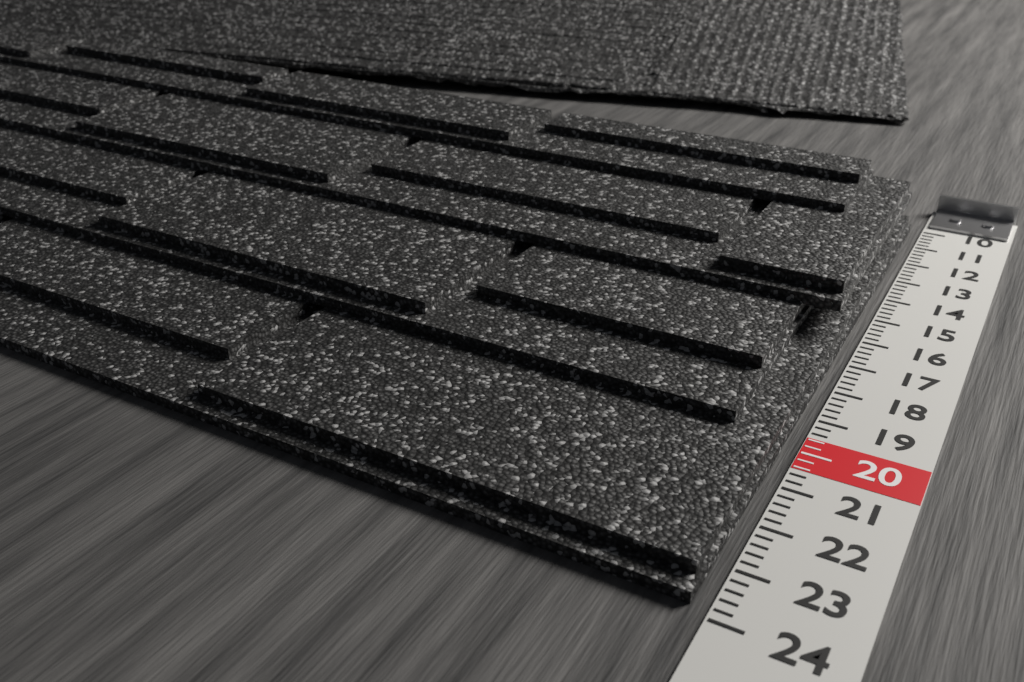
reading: 23.8 (no unit)
